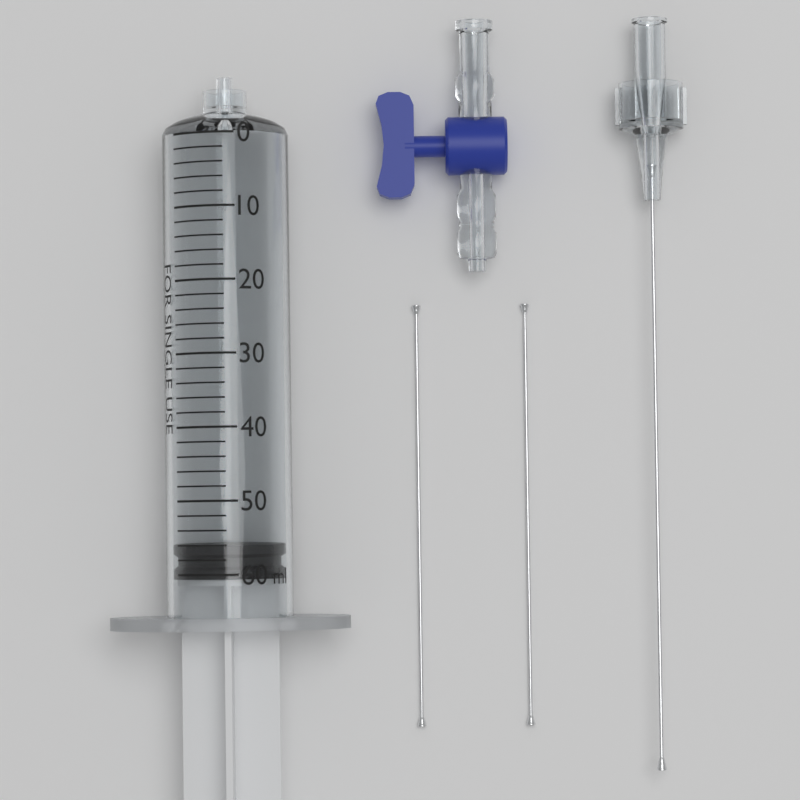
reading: 56 ml
